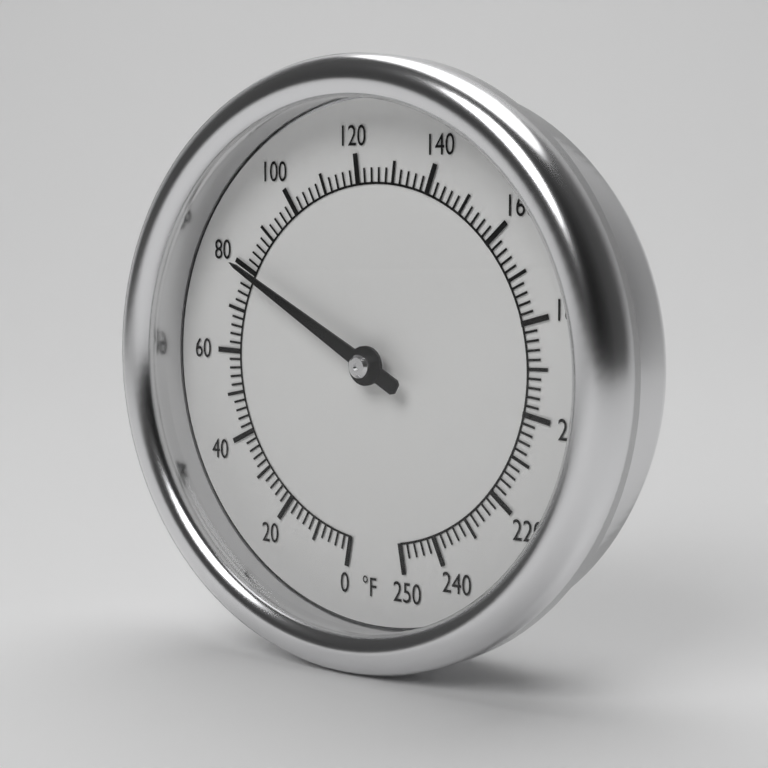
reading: 80 °F
